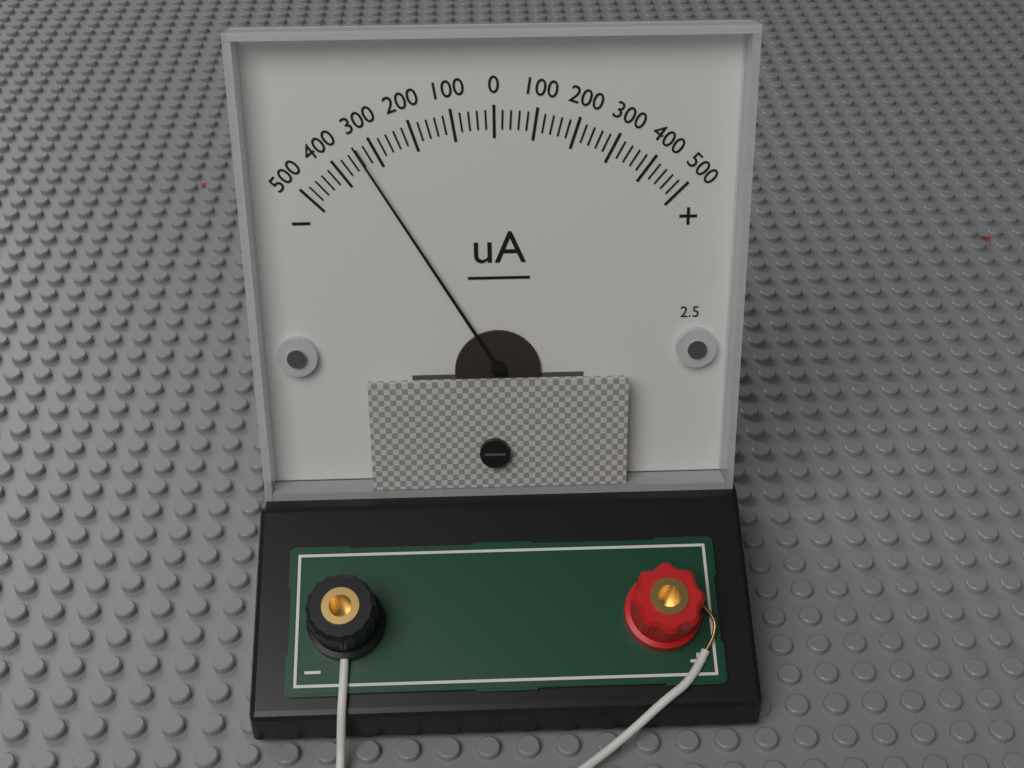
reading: -340 uA
